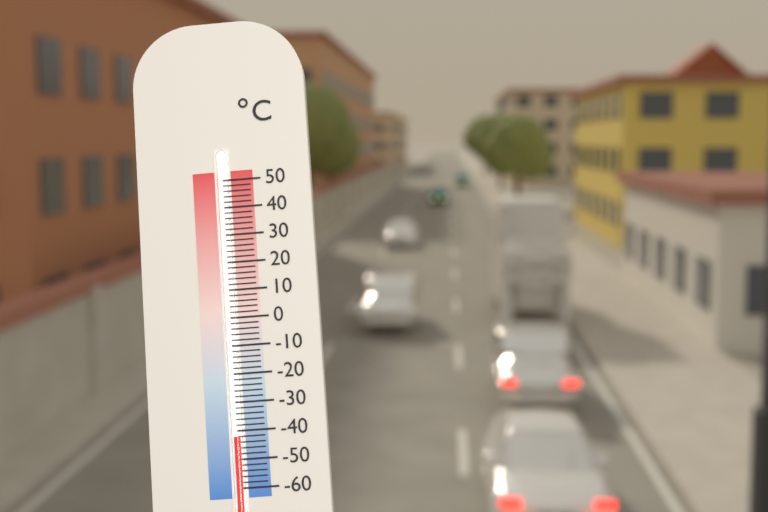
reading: -42 °C
